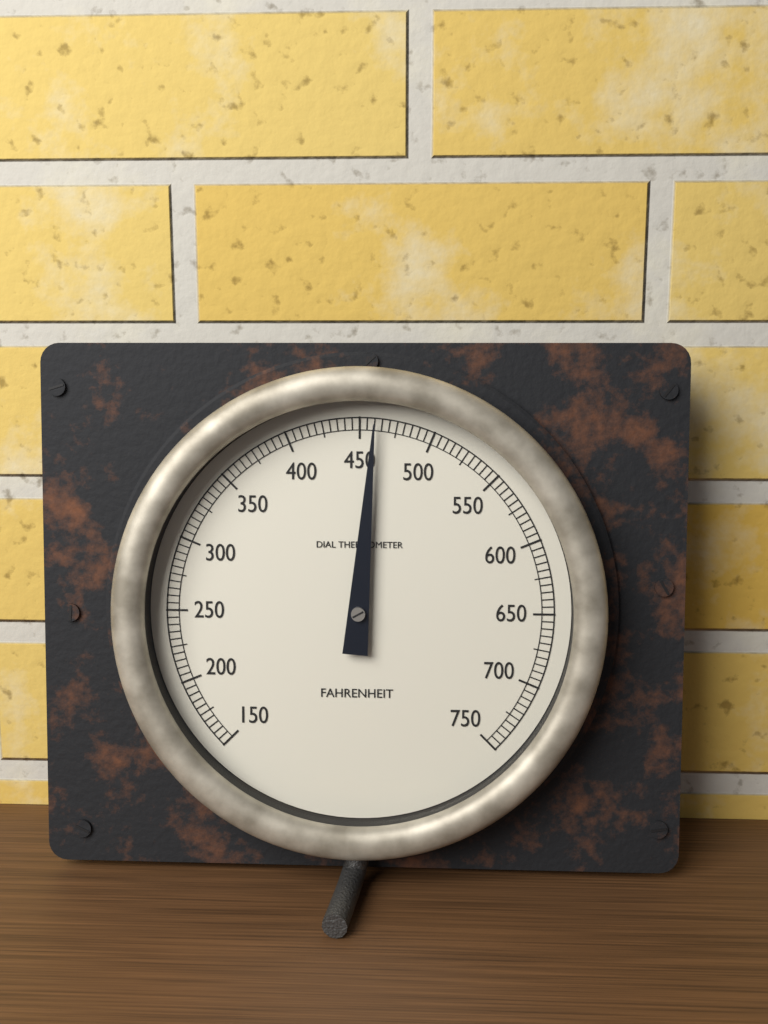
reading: 460 °F
